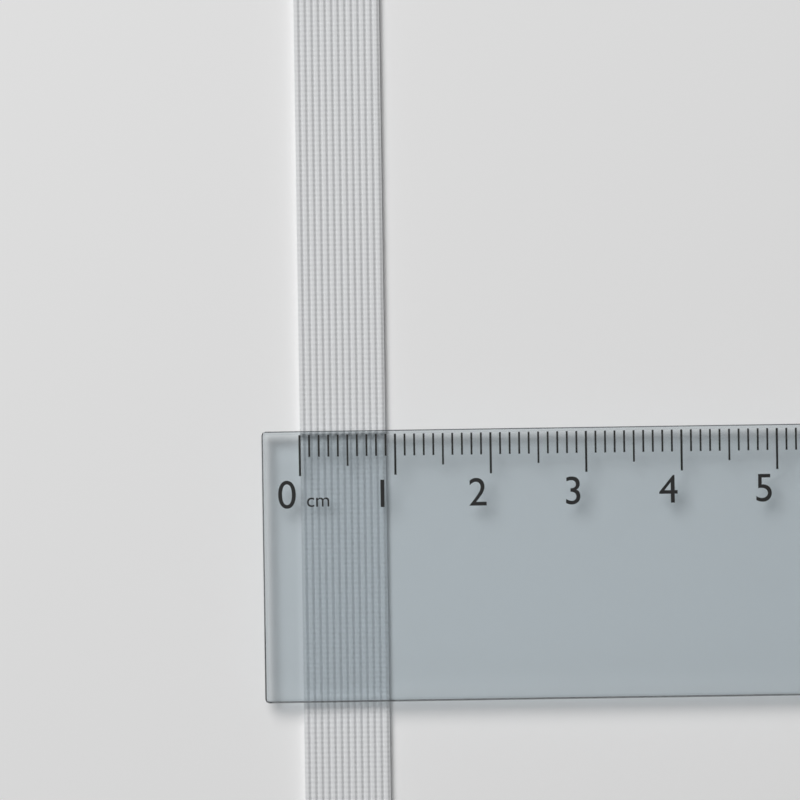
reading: 0.9 cm
